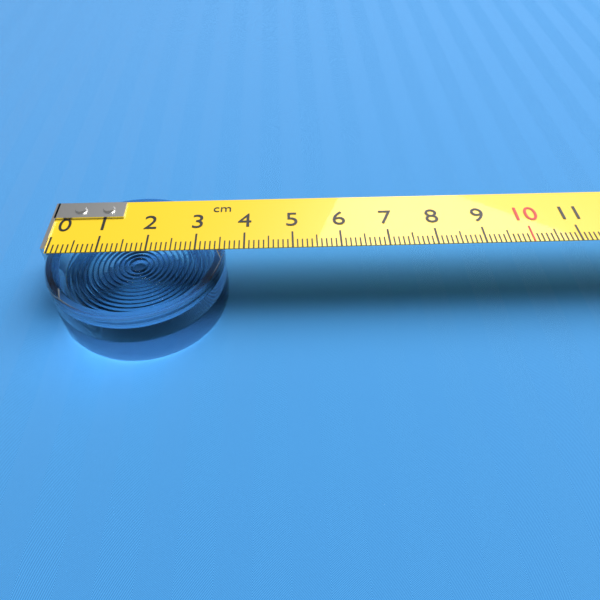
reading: 3.6 cm
